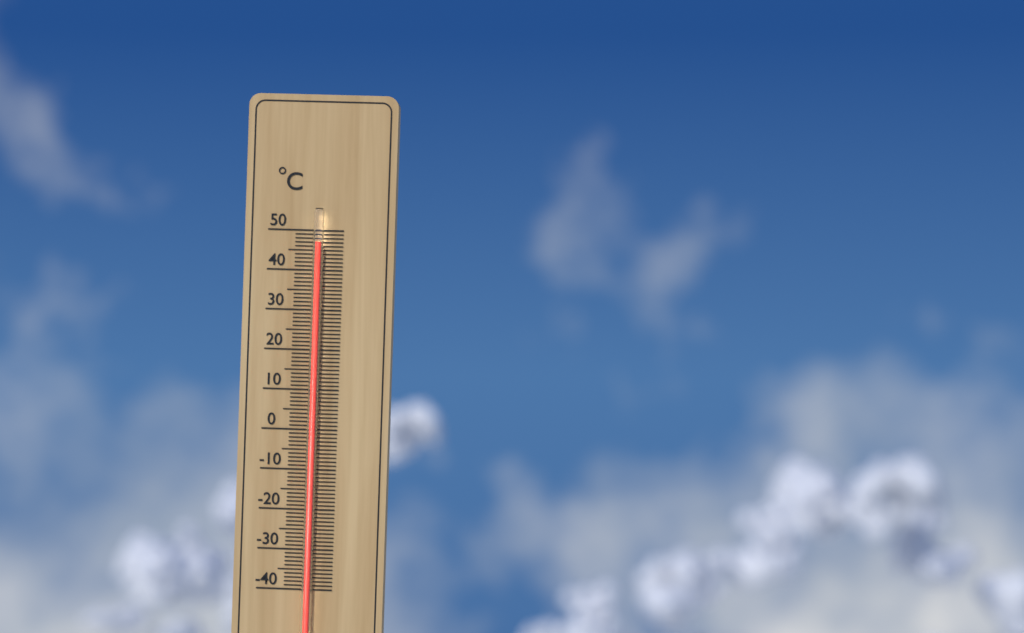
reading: 47 °C
